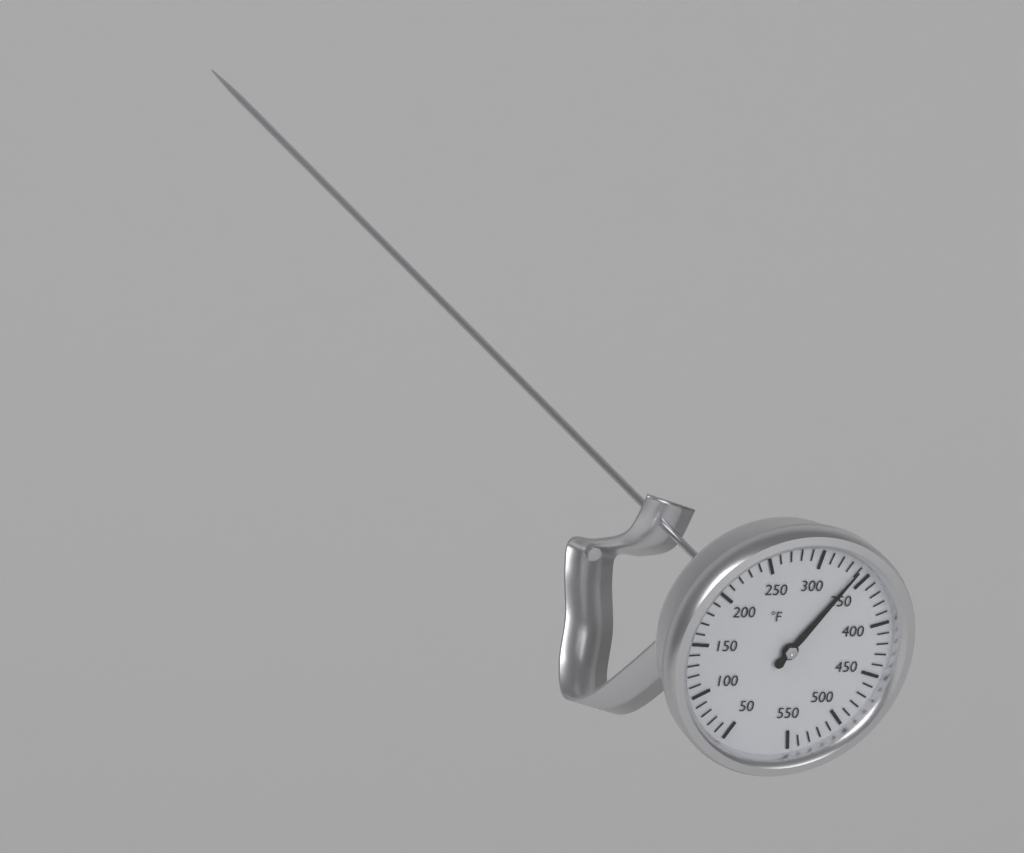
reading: 340 °F
